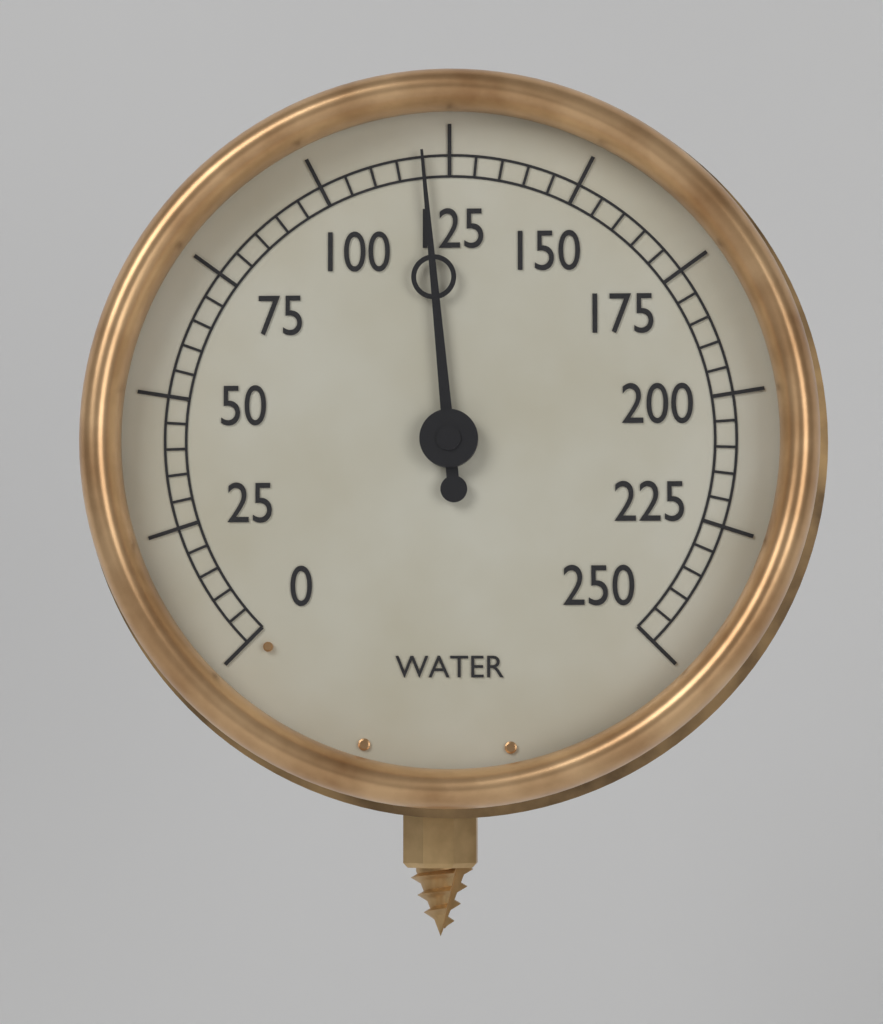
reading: 120 (no unit)
